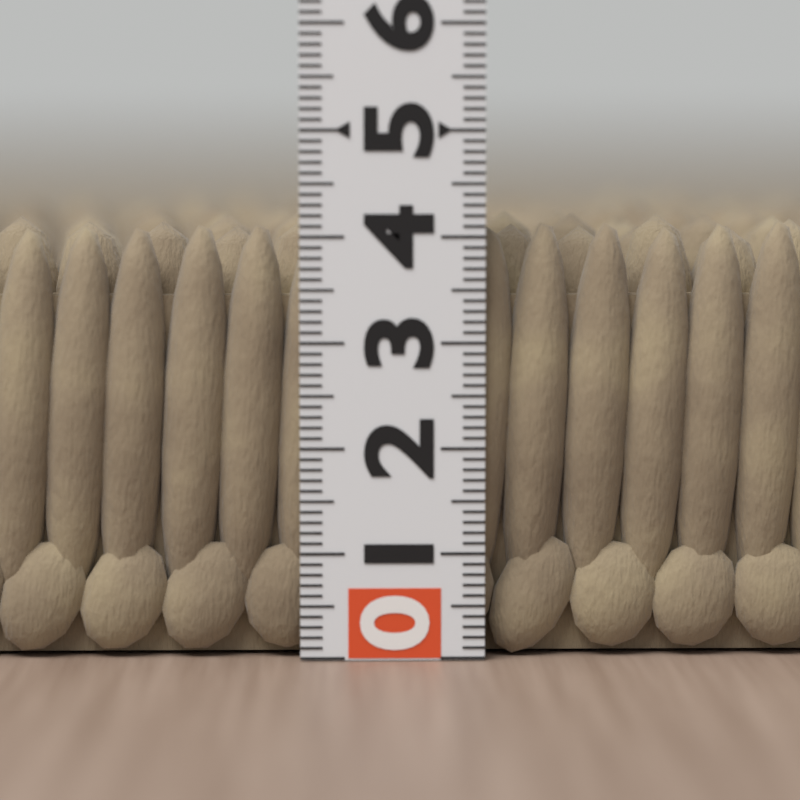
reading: 4.2 (no unit)
